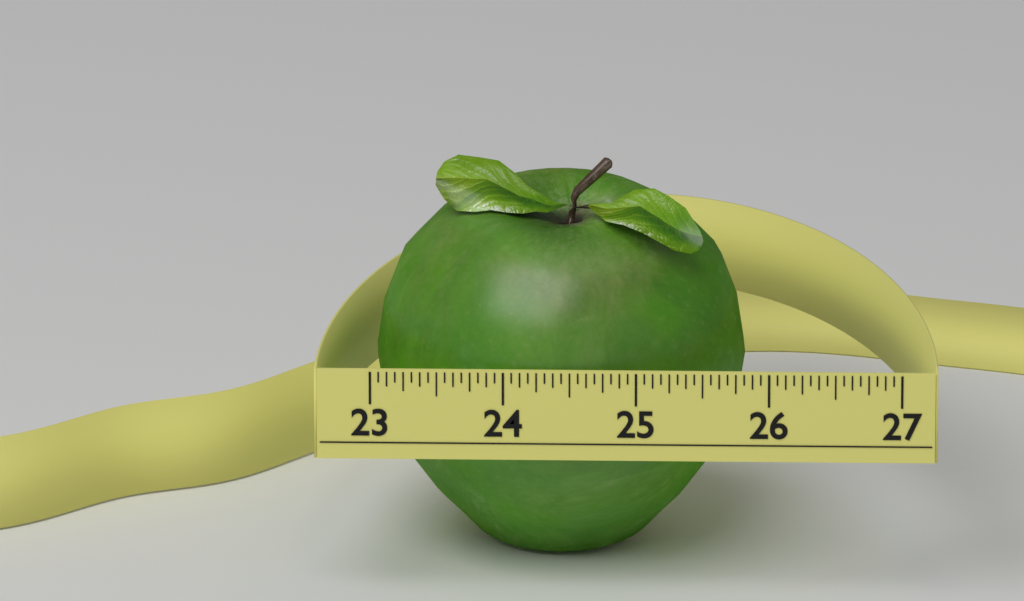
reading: 25.8125 (no unit)
